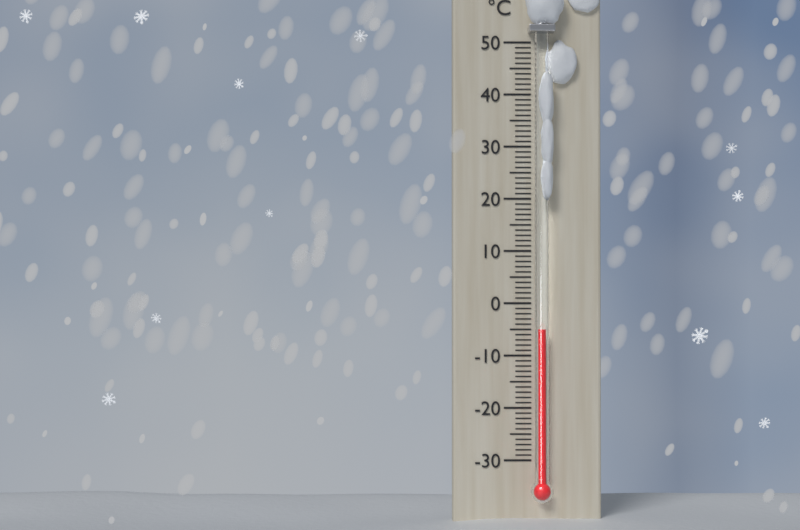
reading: -5 °C
